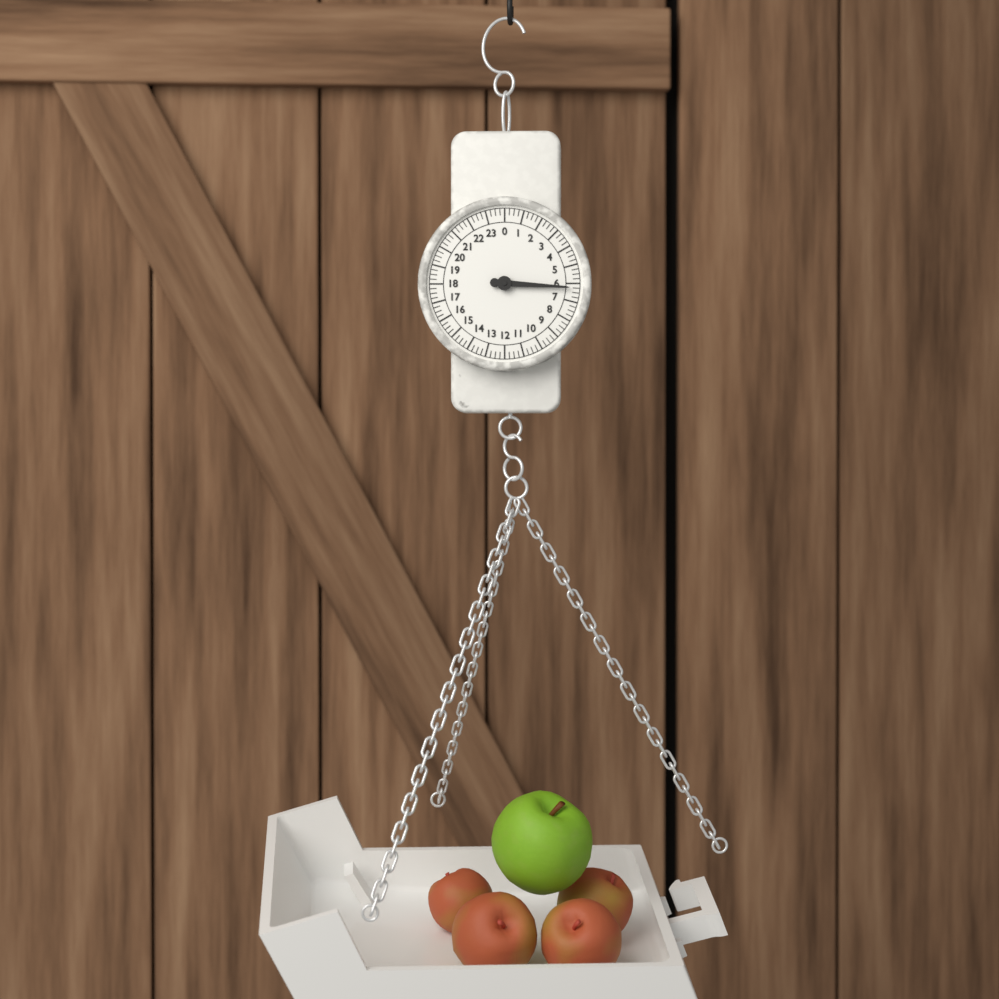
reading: 6.25 (no unit)
